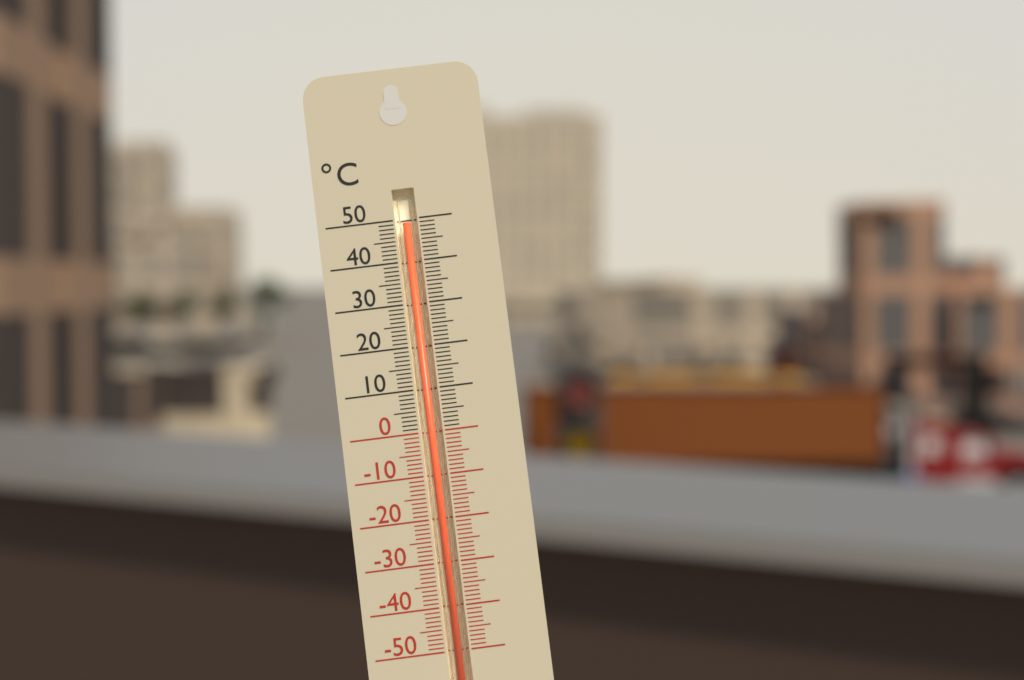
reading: 49 °C
